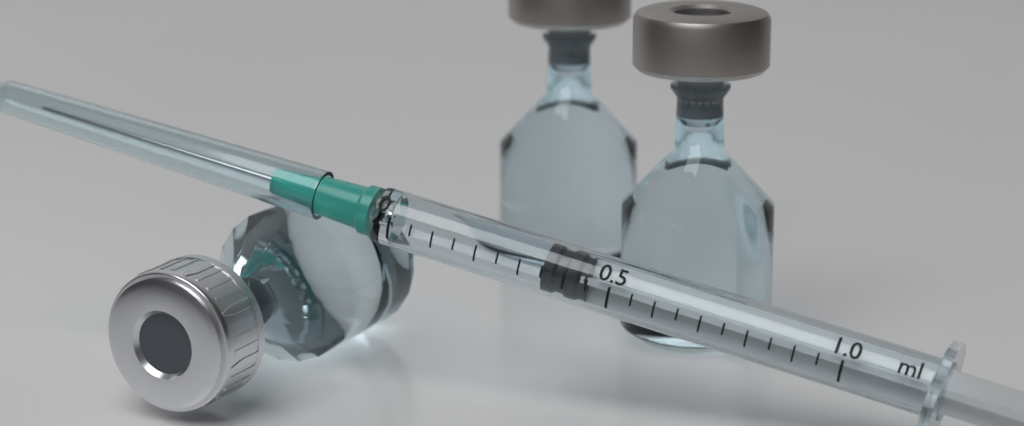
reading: 0.35 ml
